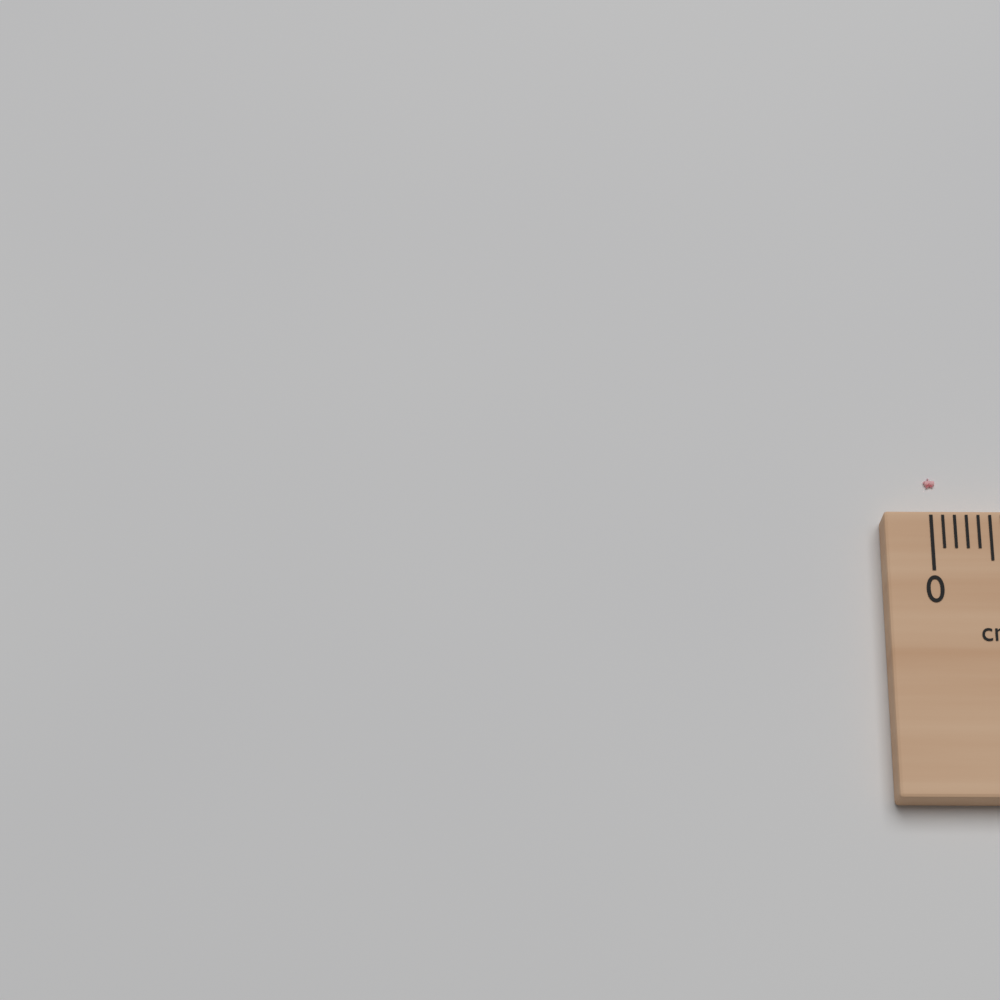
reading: 0.1 cm
